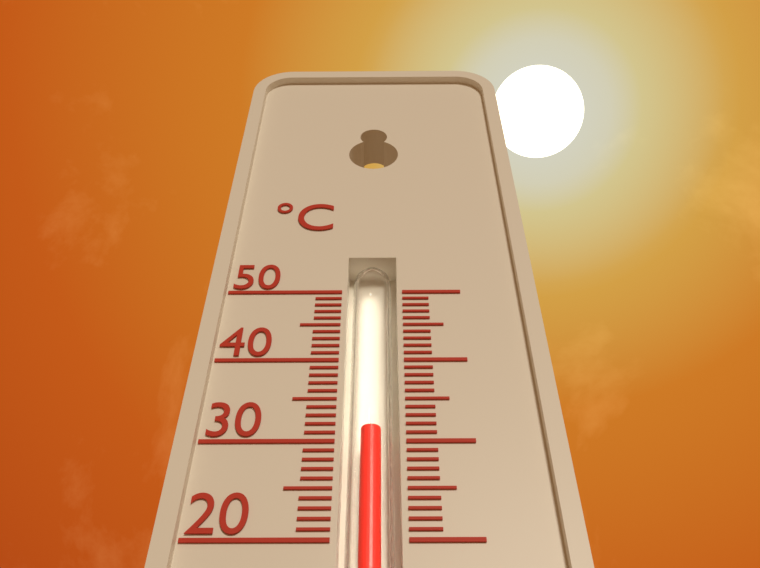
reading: 32 °C
